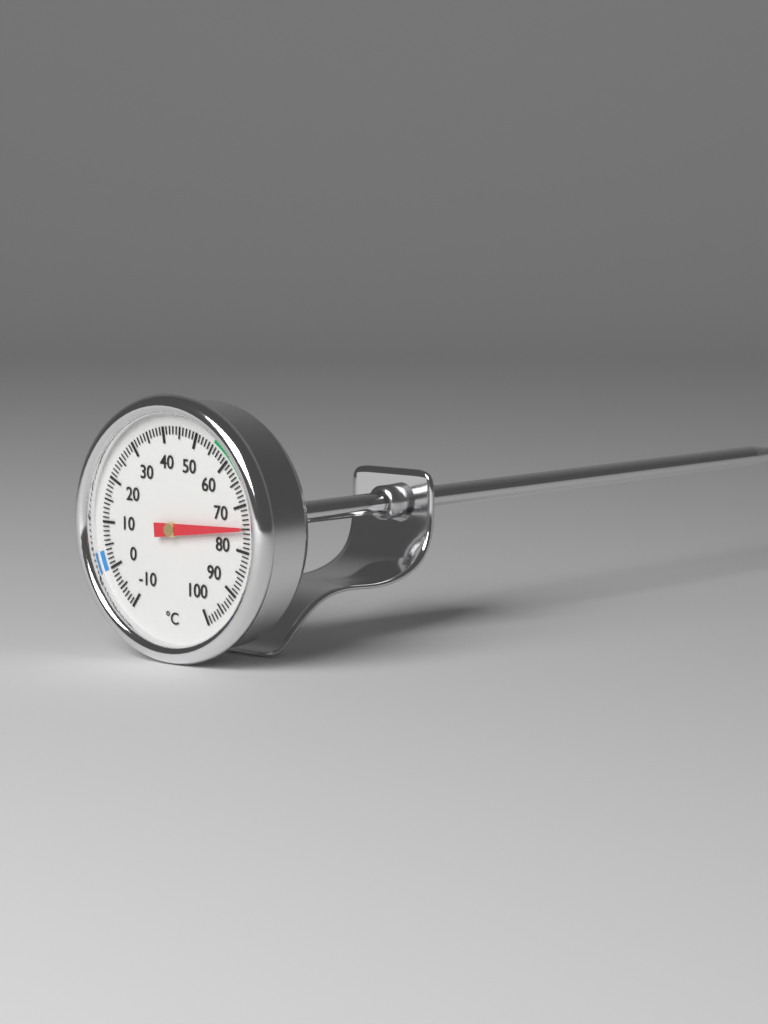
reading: 75 °C
